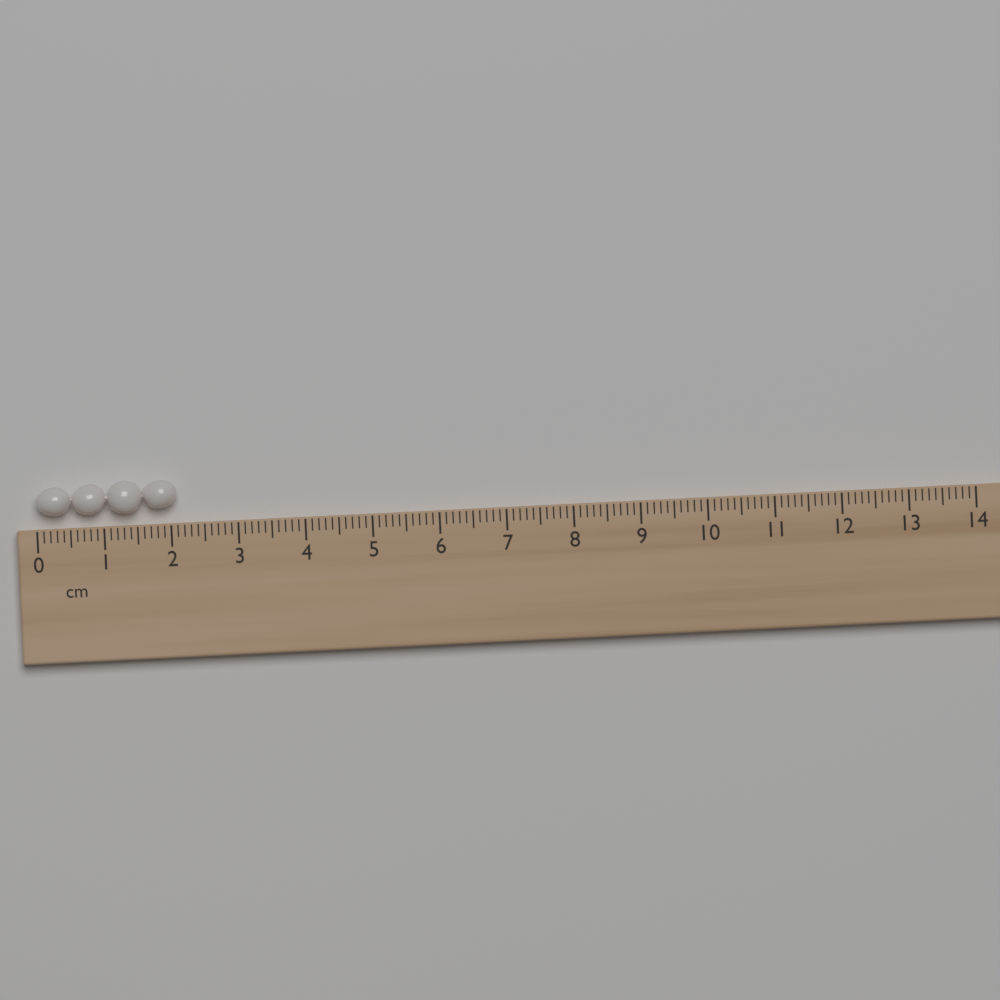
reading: 2.1 cm
